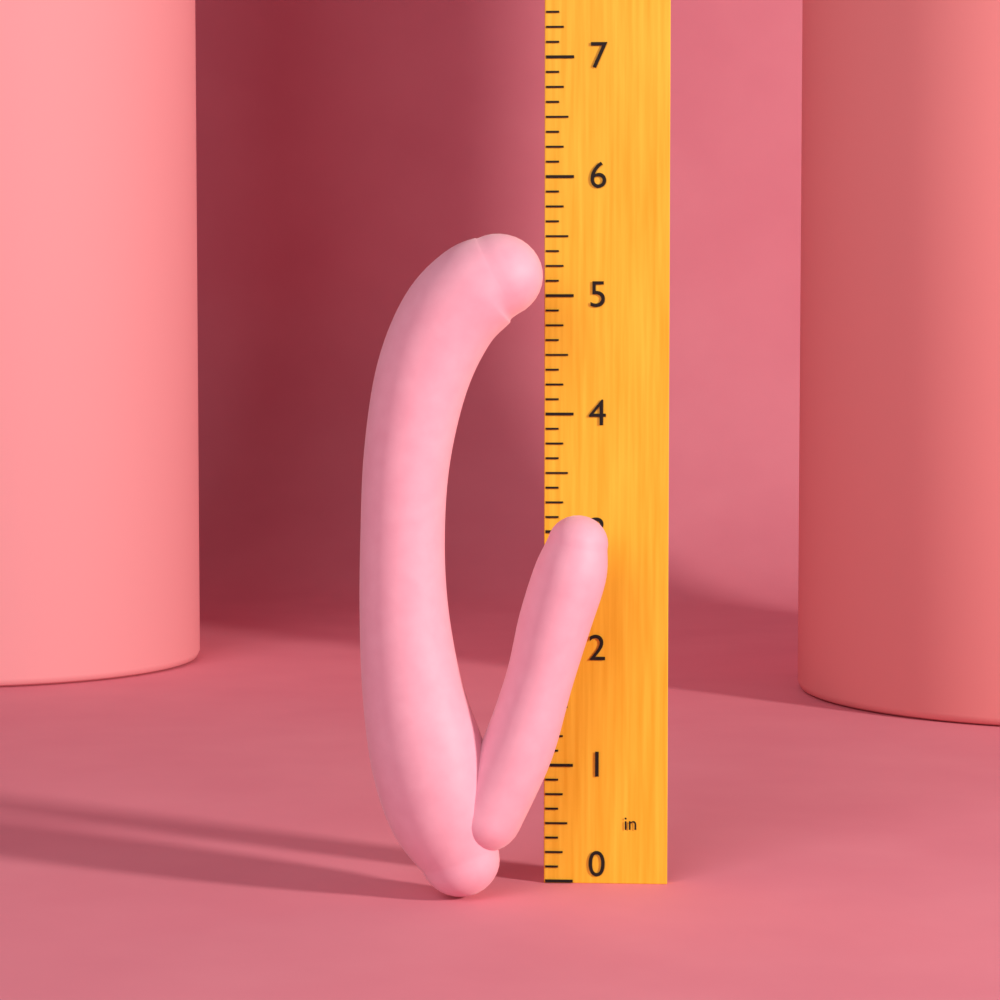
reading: 5.500 in
